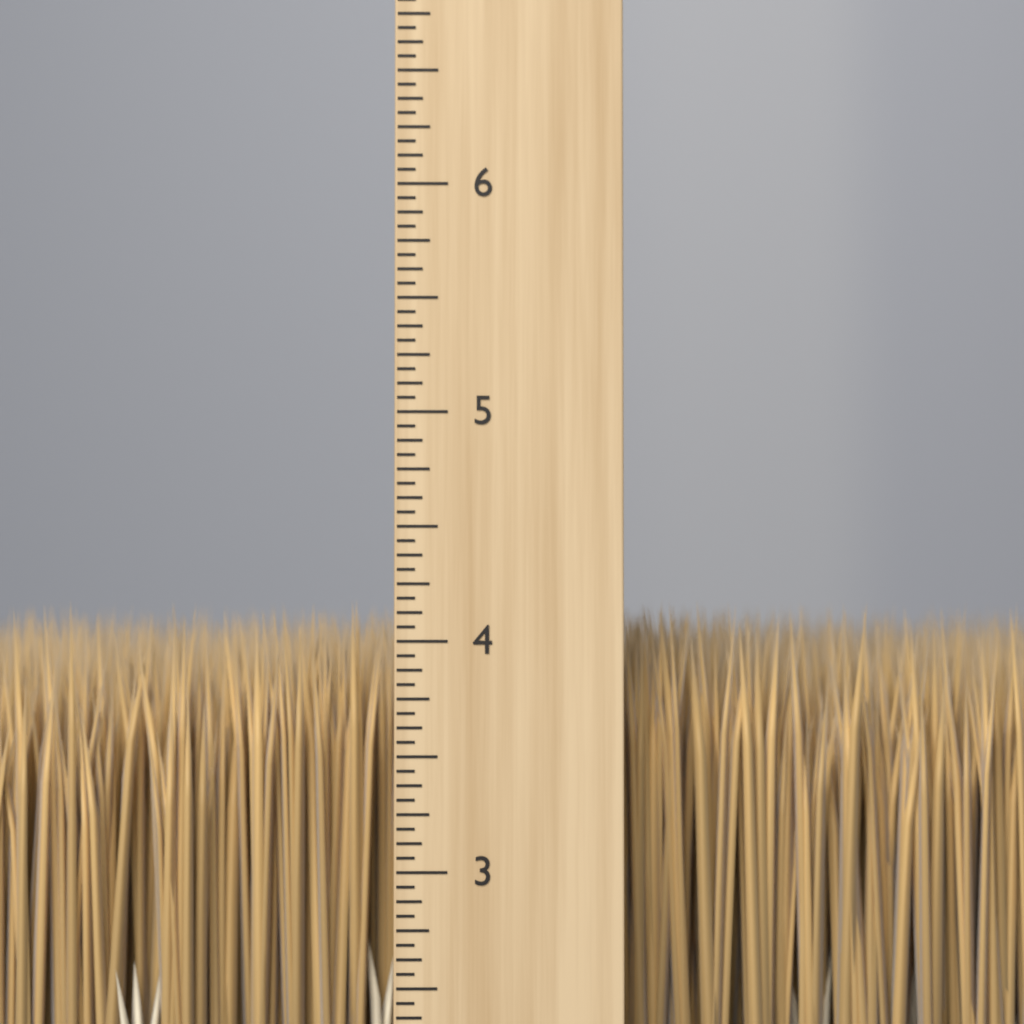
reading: 4.1875 inch
